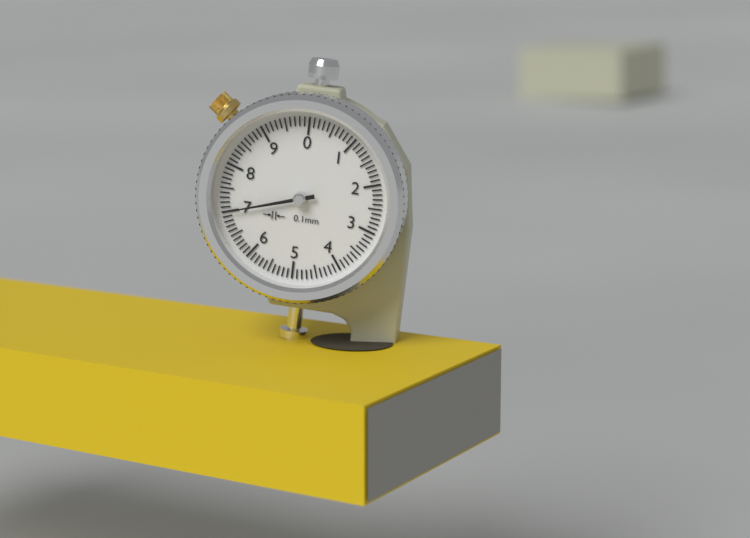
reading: 7.0 mm
